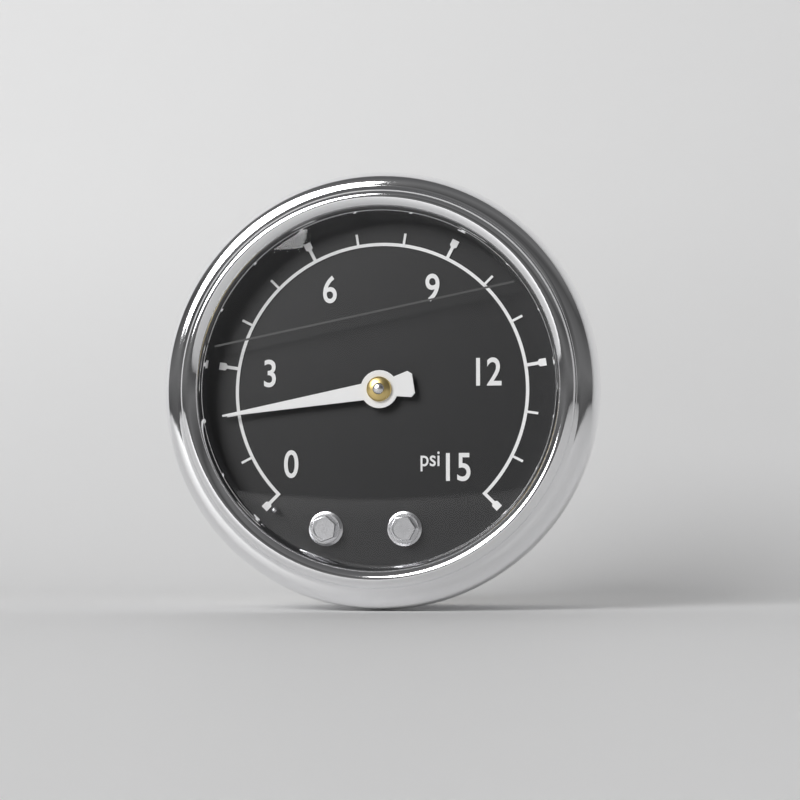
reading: 2 psi
